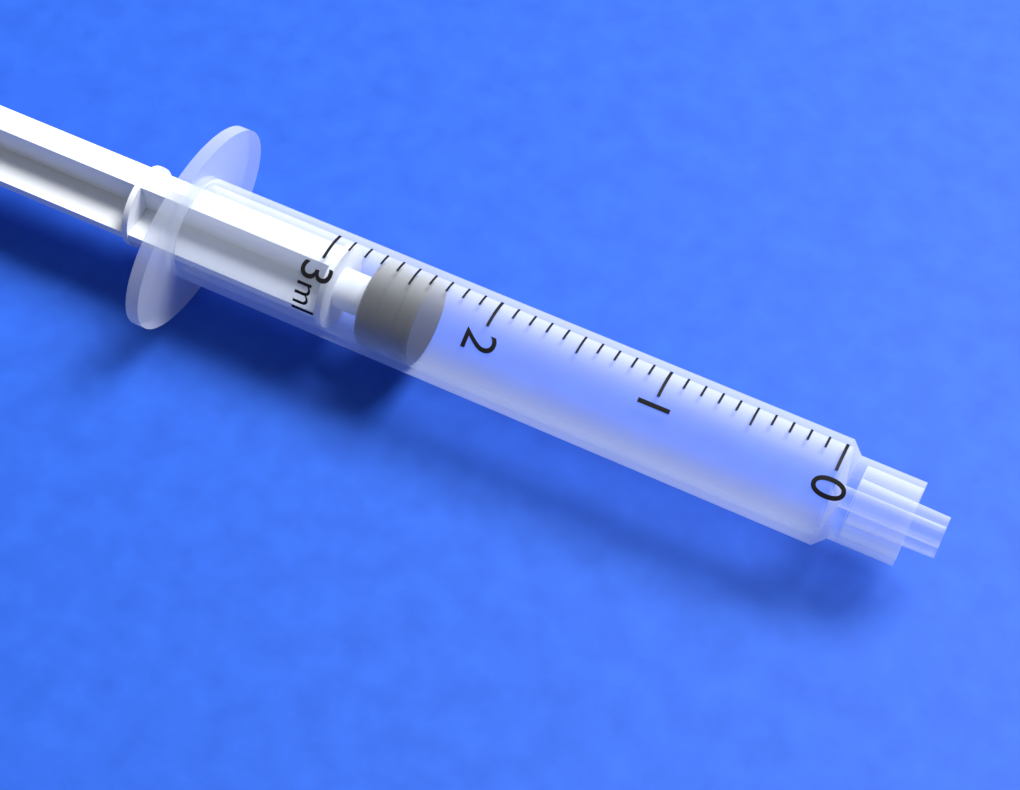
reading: 2.4 ml
